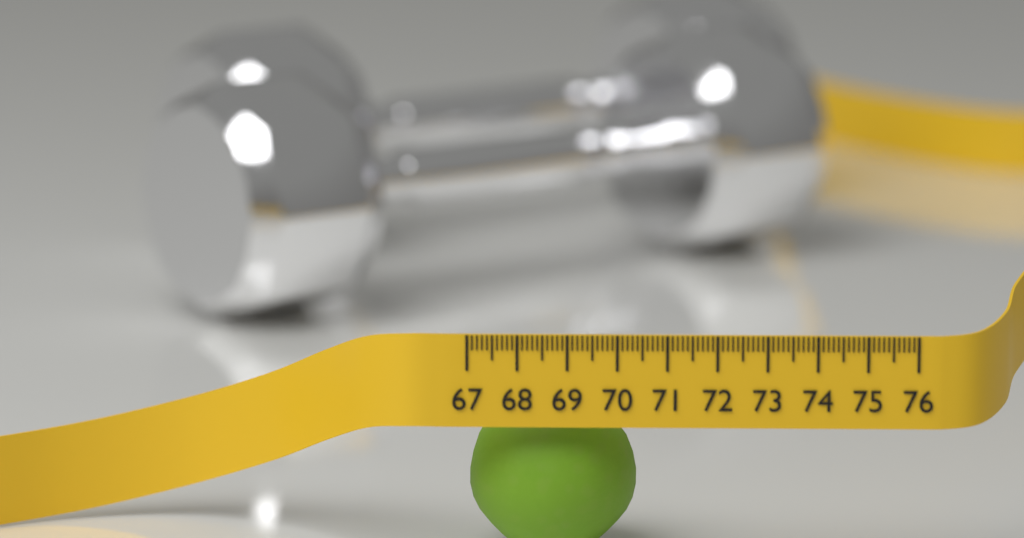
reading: 70.4 (no unit)
